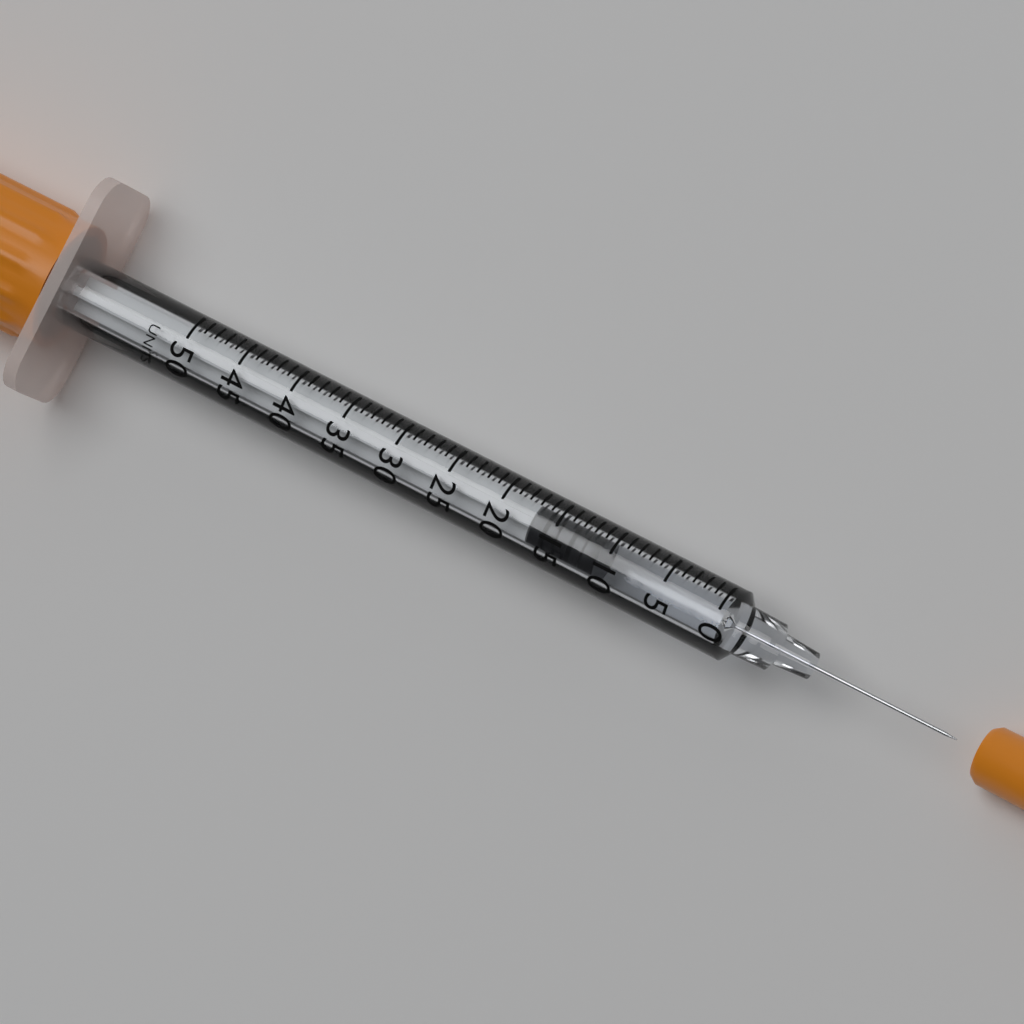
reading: 11 UNITS
